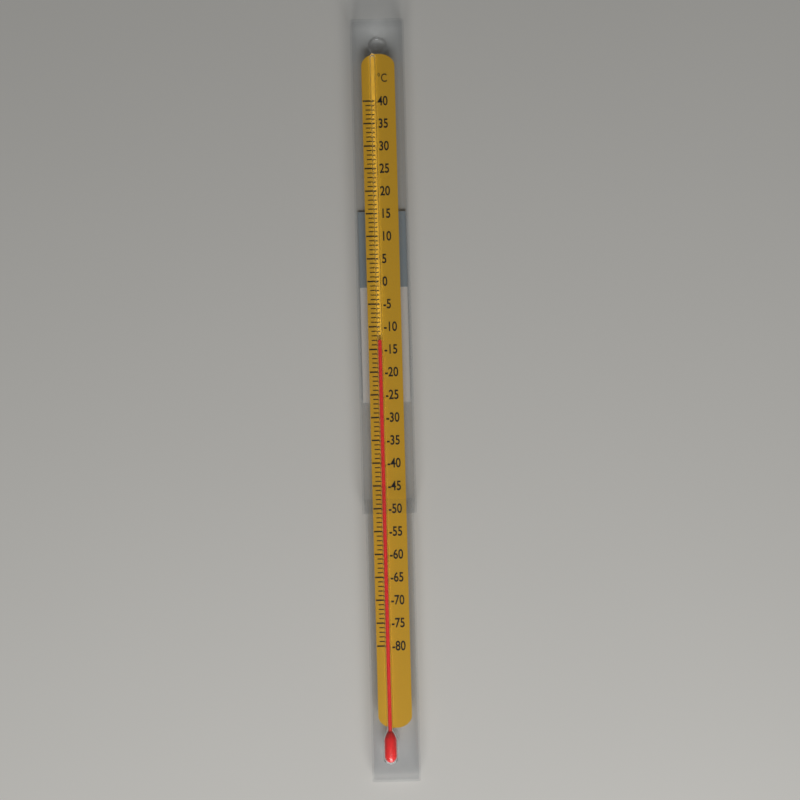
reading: -13 °C
